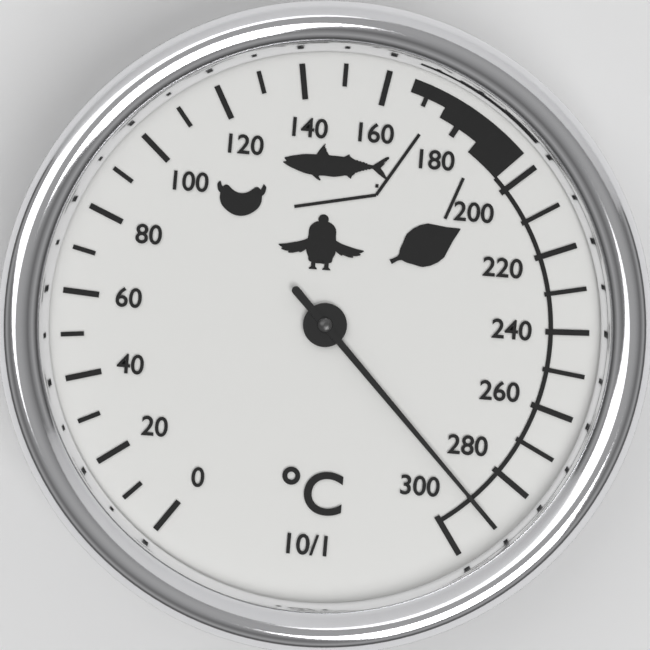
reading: 290 °C
